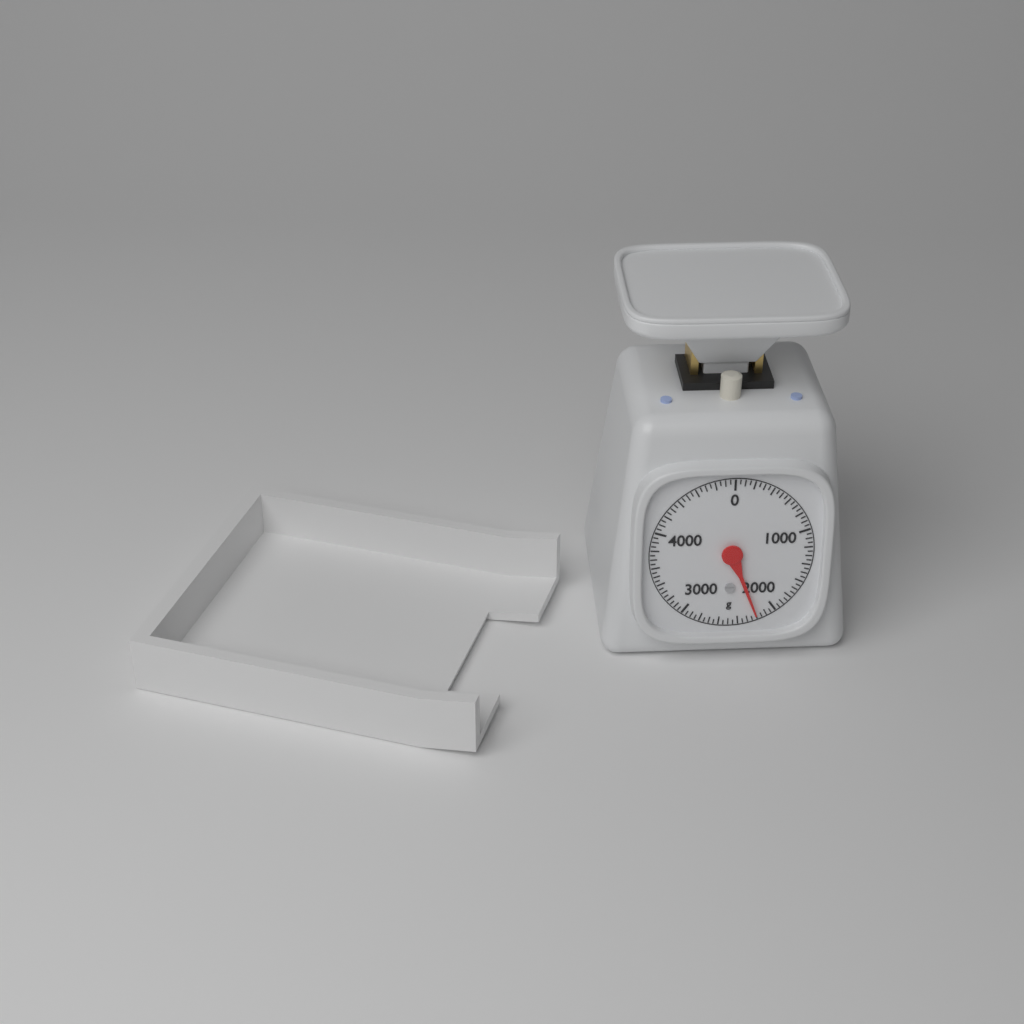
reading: 2200 g
